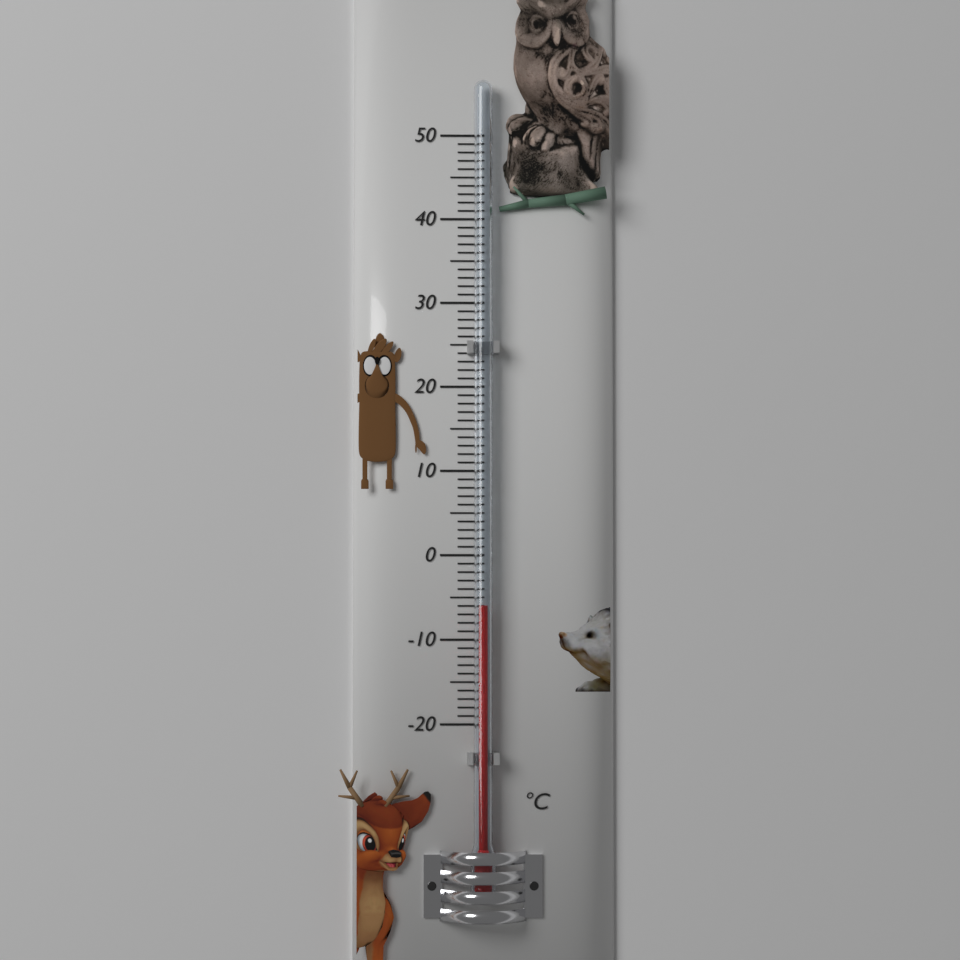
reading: -6 °C
